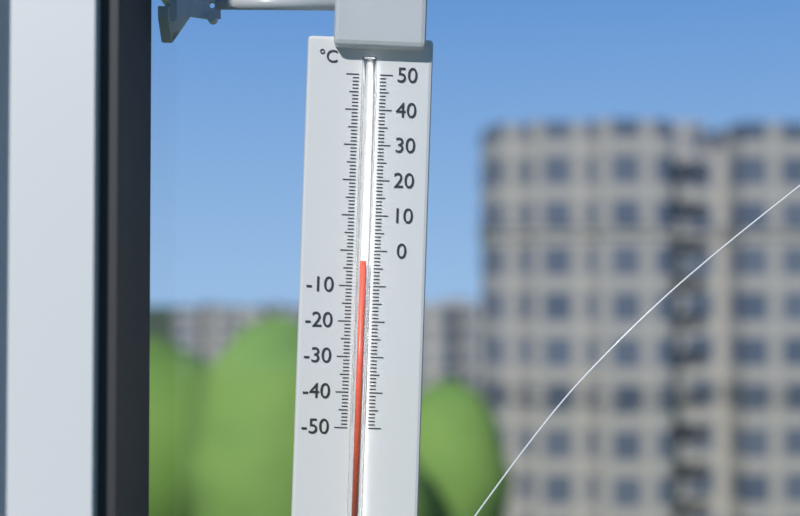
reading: -3 °C
